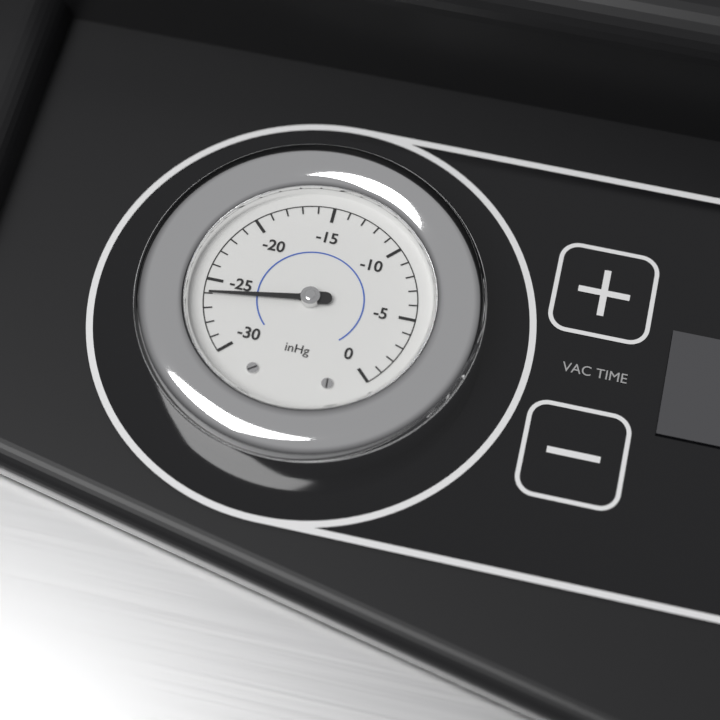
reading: -26 inHg
